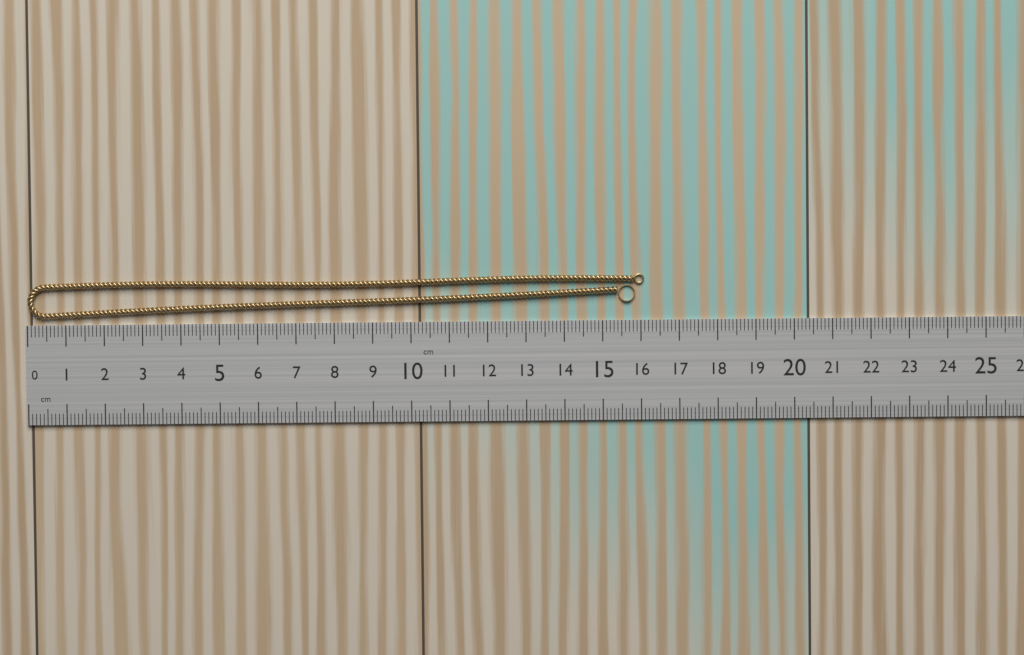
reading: 16.1 cm
